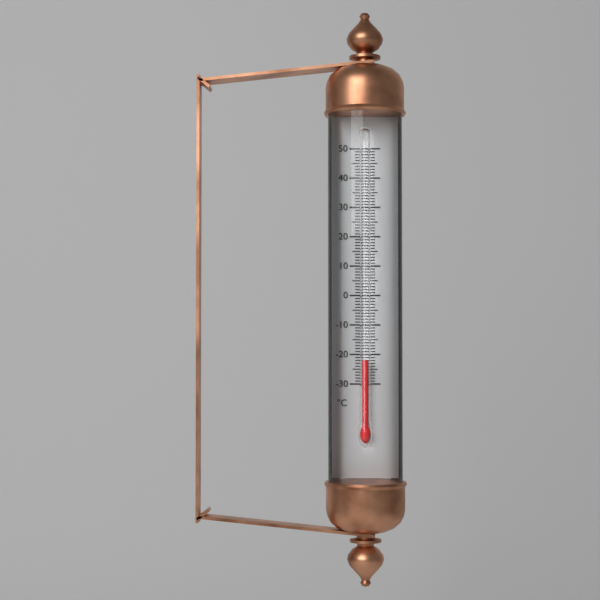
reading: -22 °C
